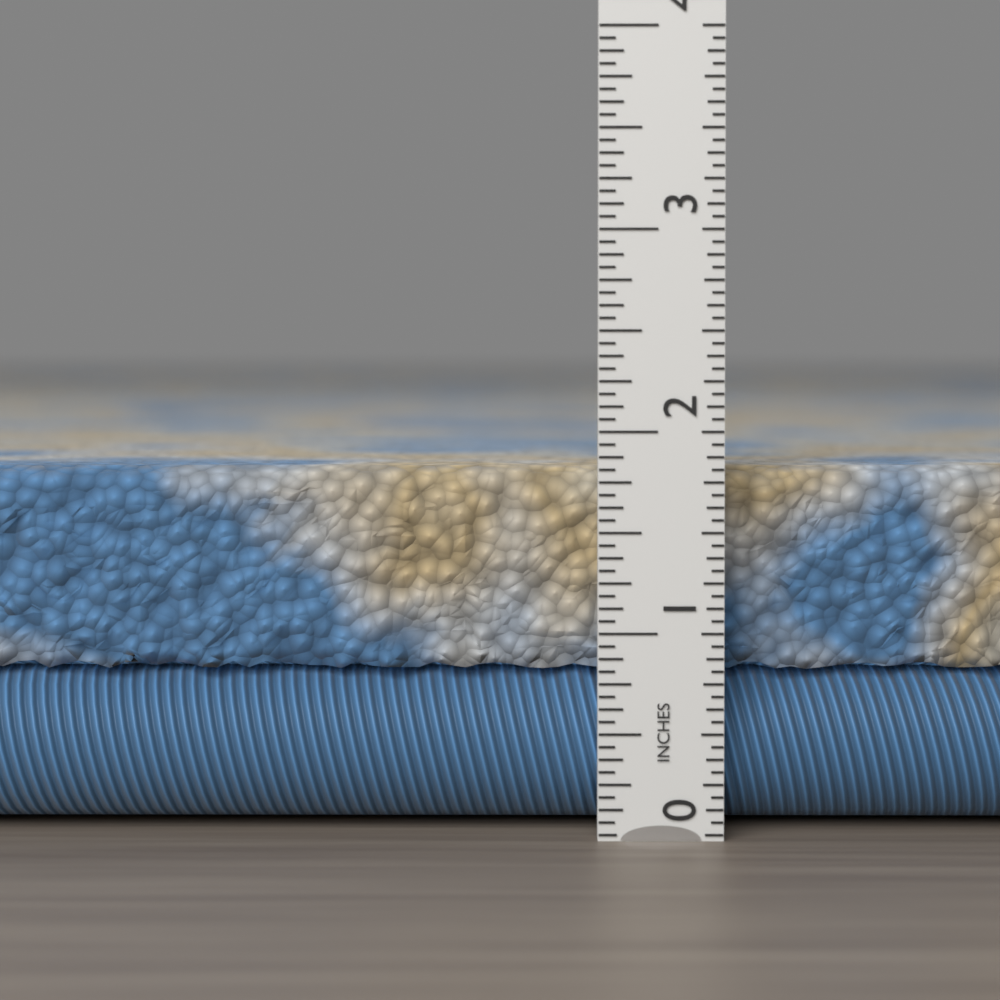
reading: 1.8125 in
